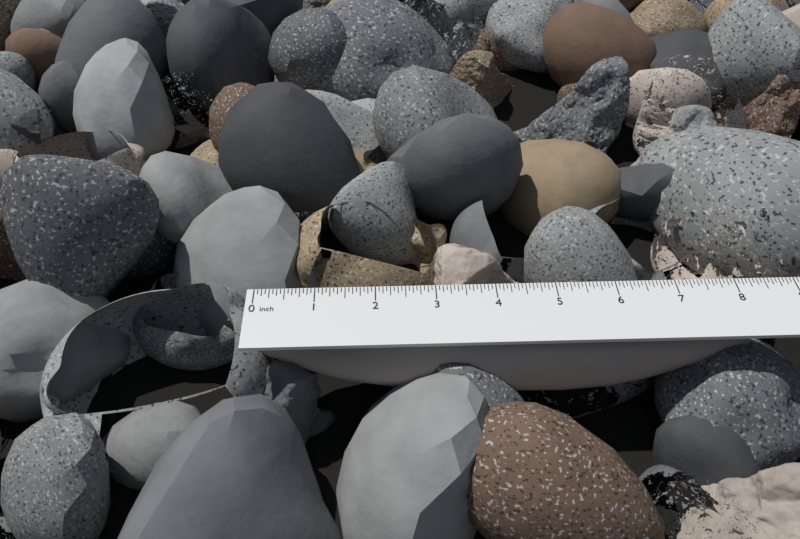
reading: 8.3125 in
